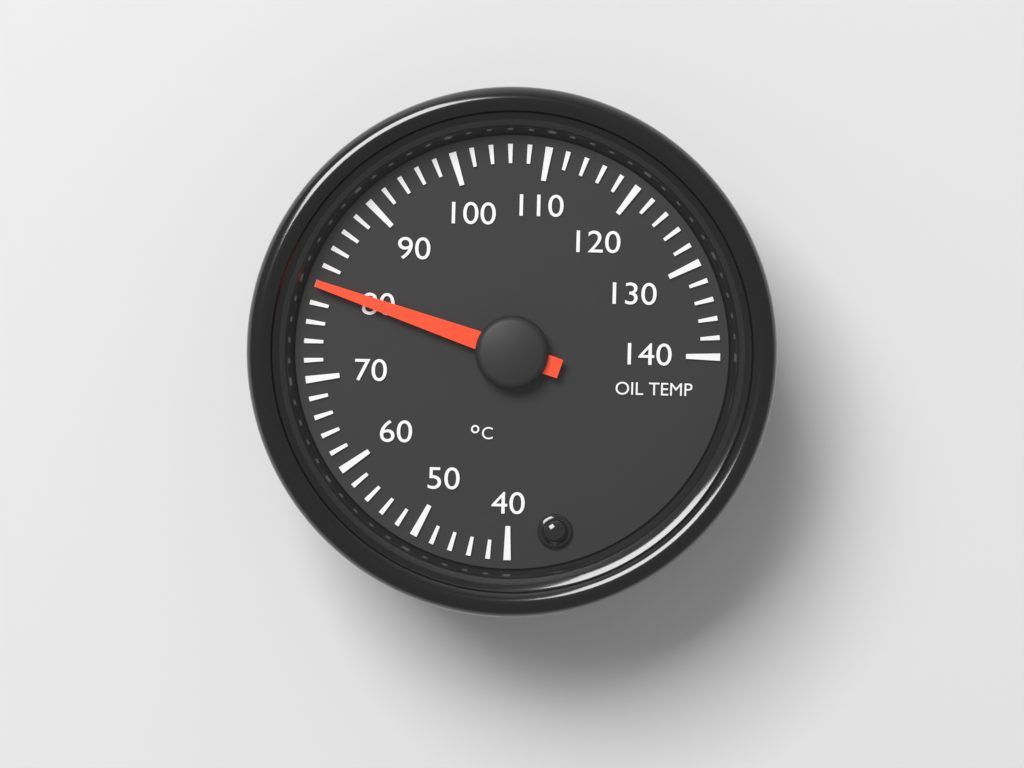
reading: 80 °C
